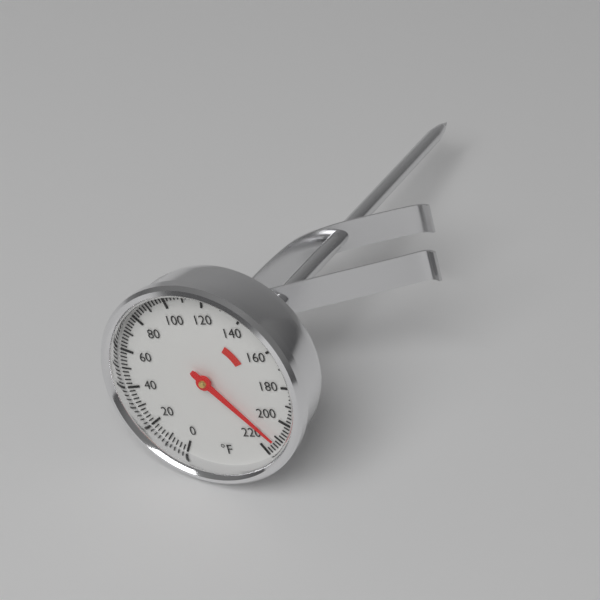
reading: 212 °F
